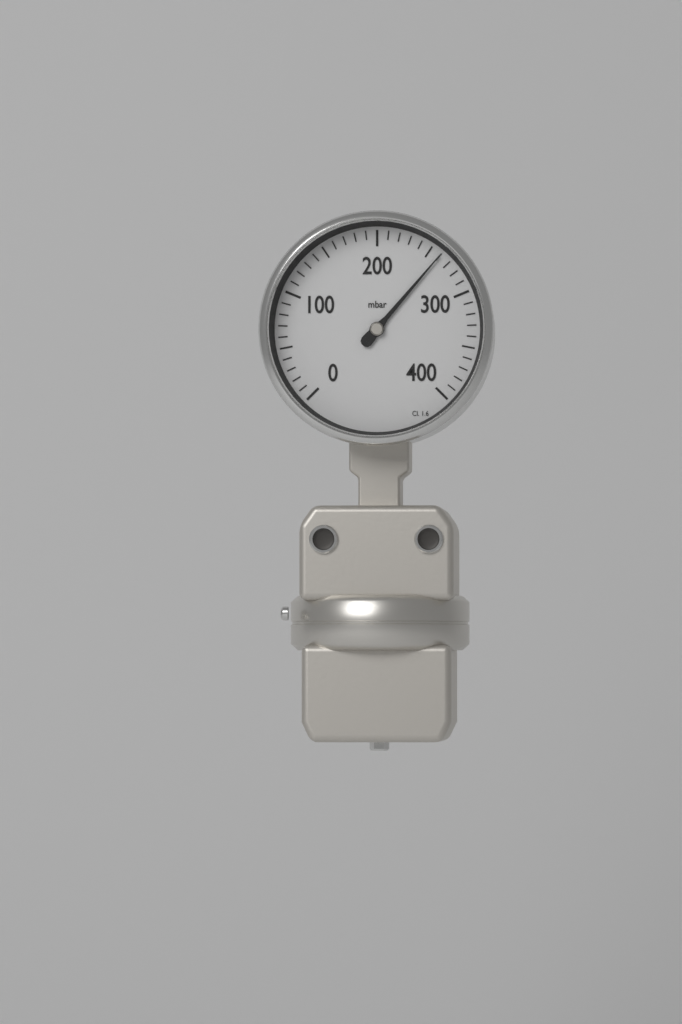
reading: 260 mbar
